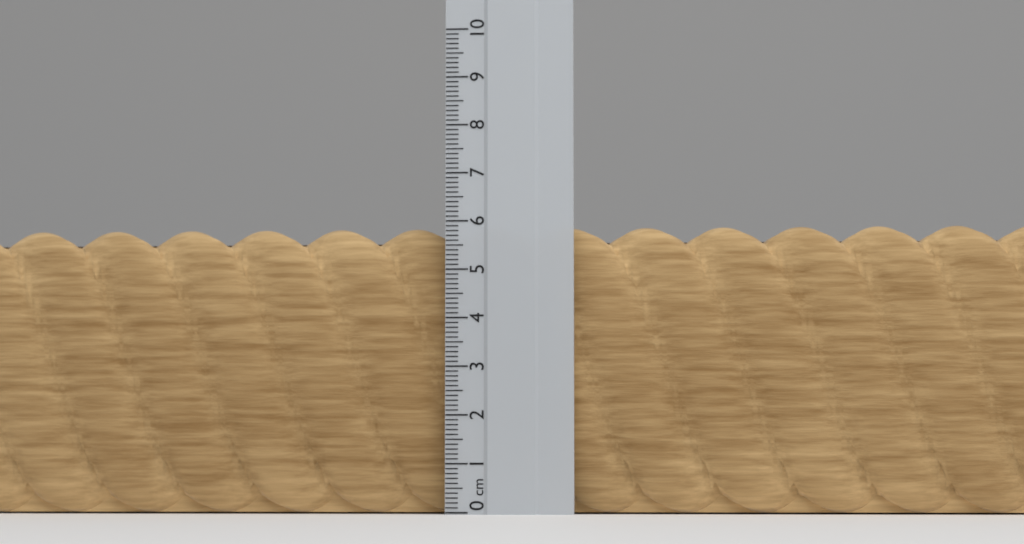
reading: 5.9 cm
